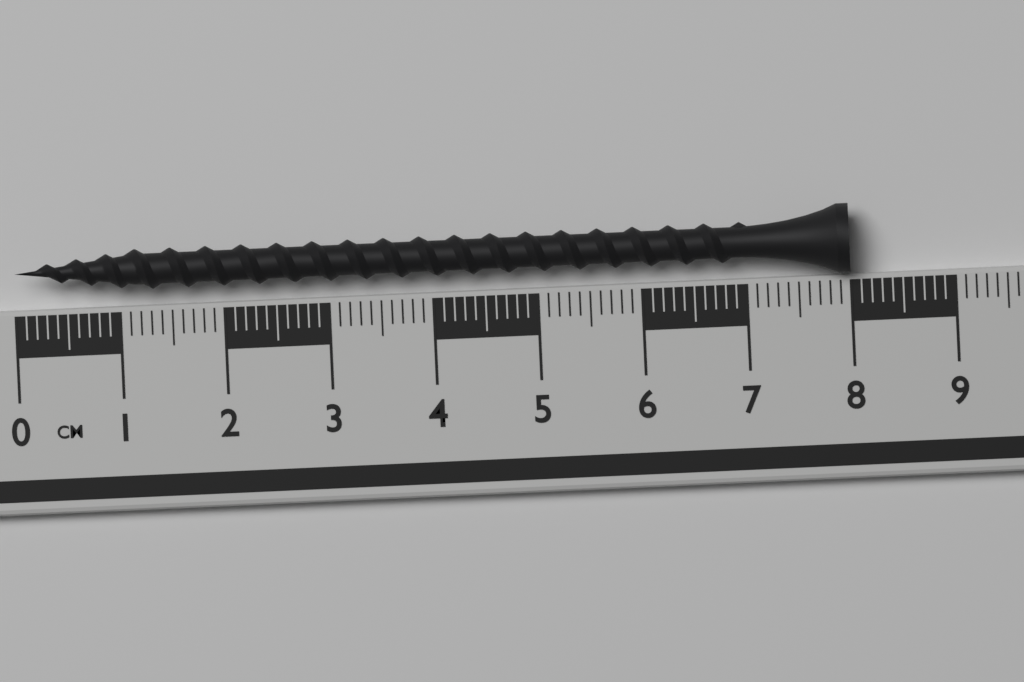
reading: 8.0 cm
